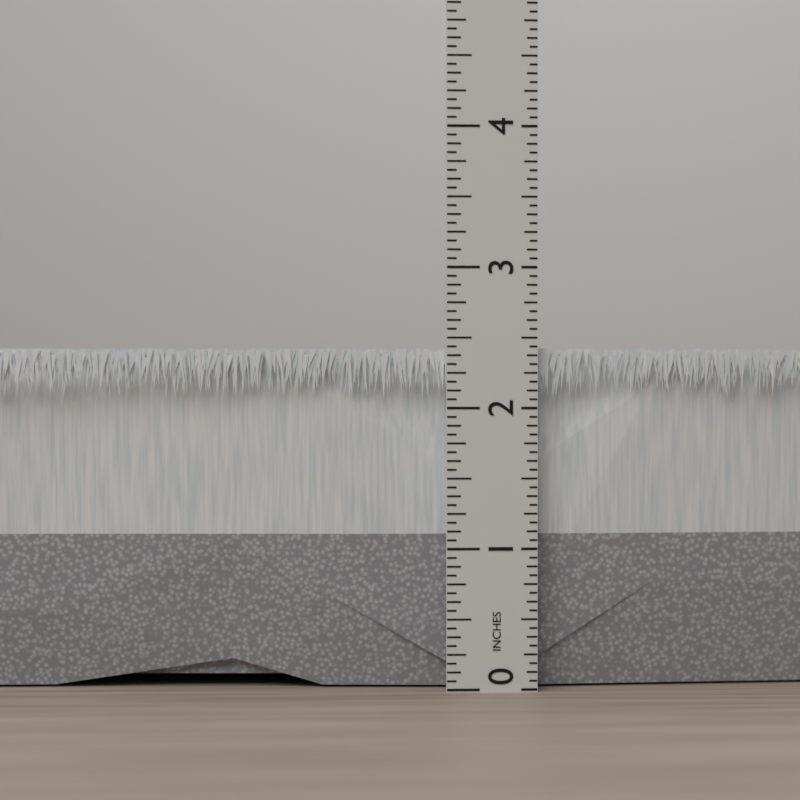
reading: 2.4375 in
